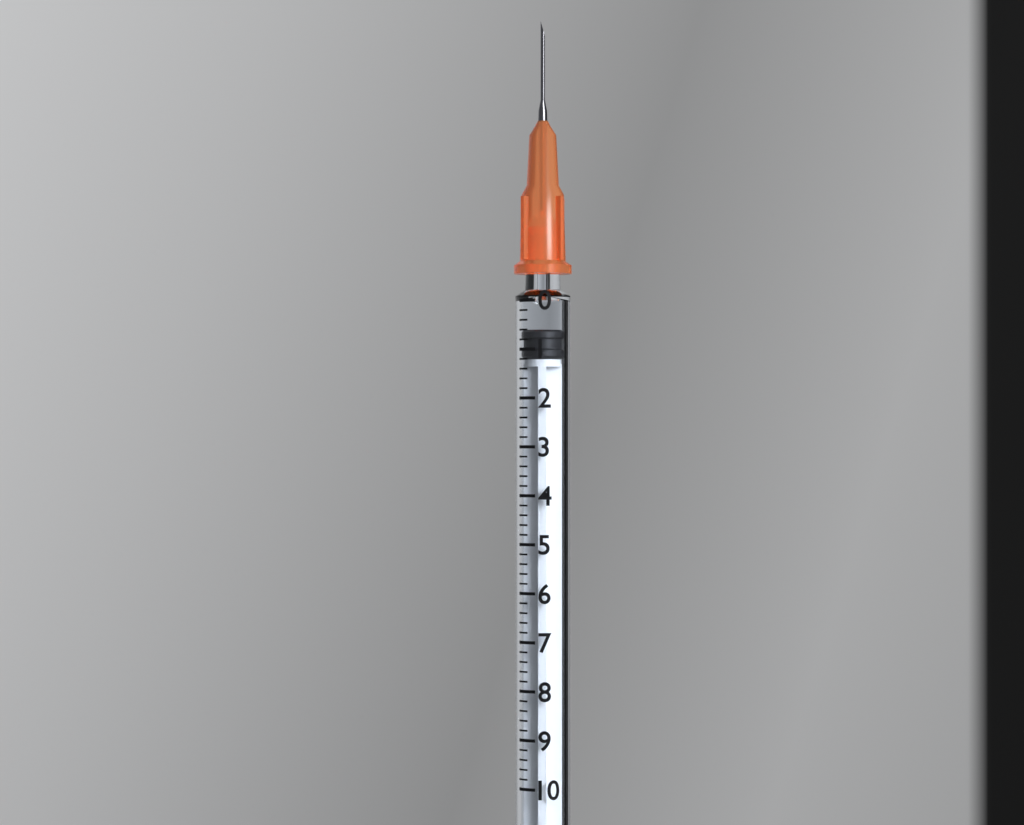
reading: 0.6 (no unit)
